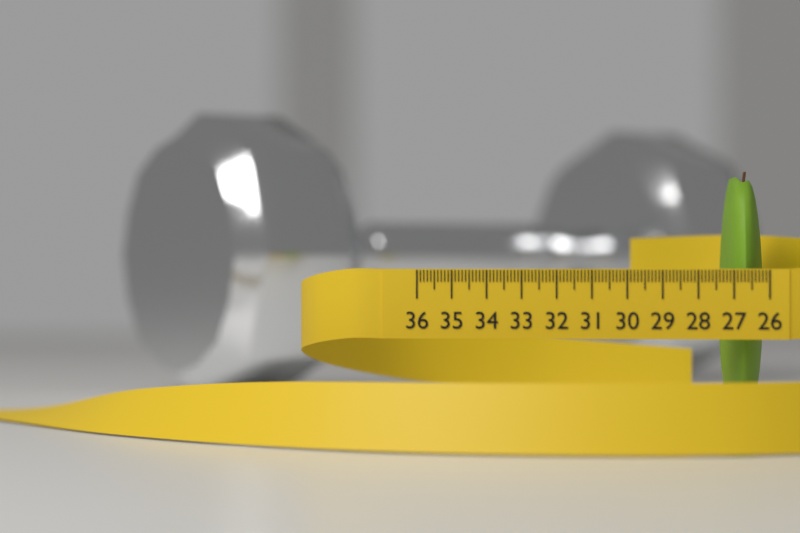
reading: 27.3 (no unit)
